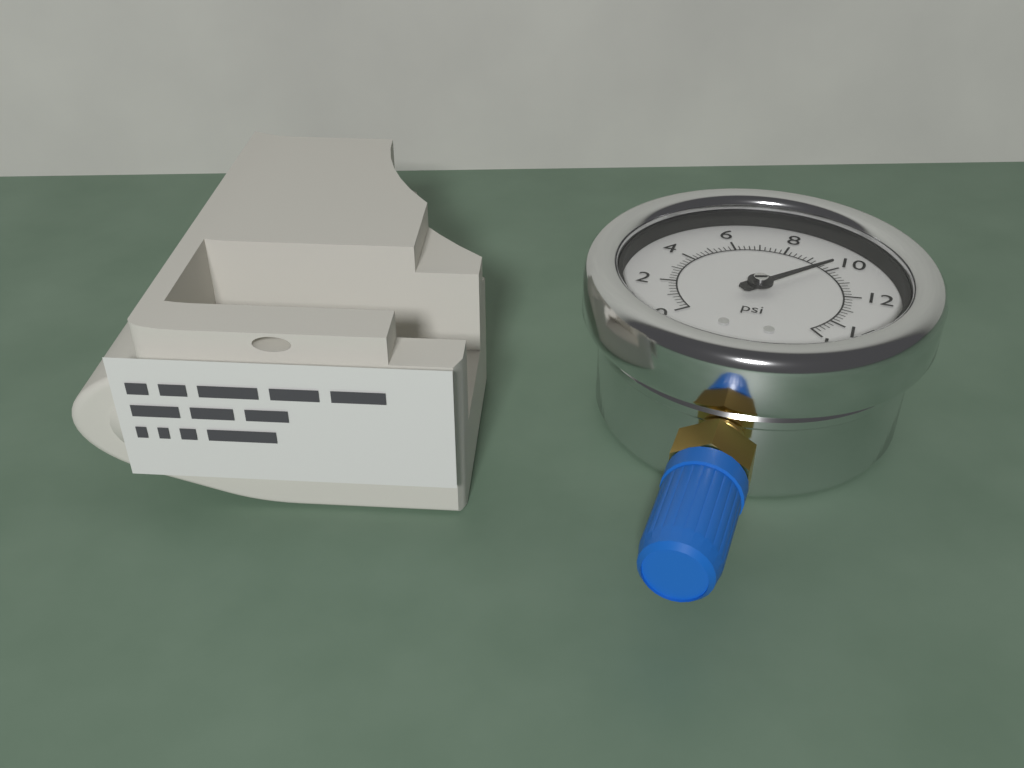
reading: 9.8 psi
